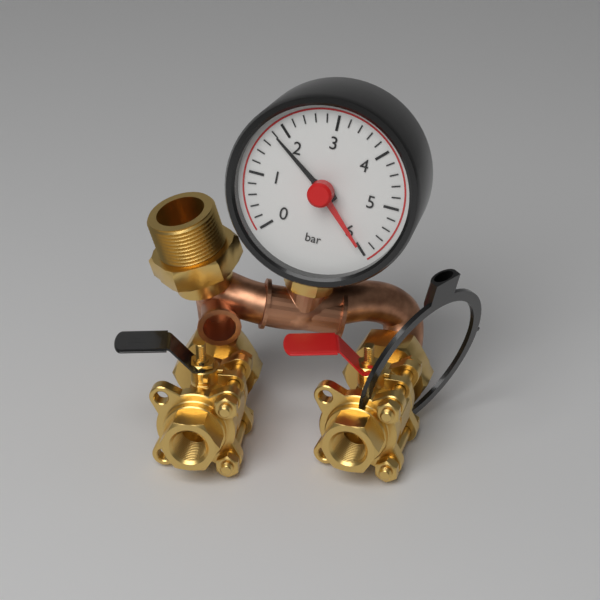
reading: 1.8 bar
